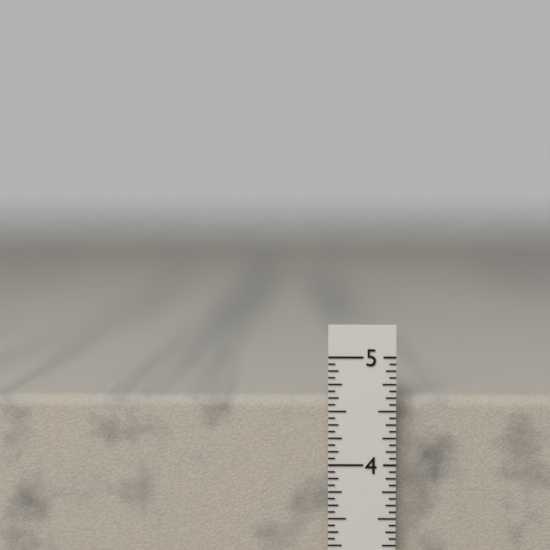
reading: 4.6250 in
